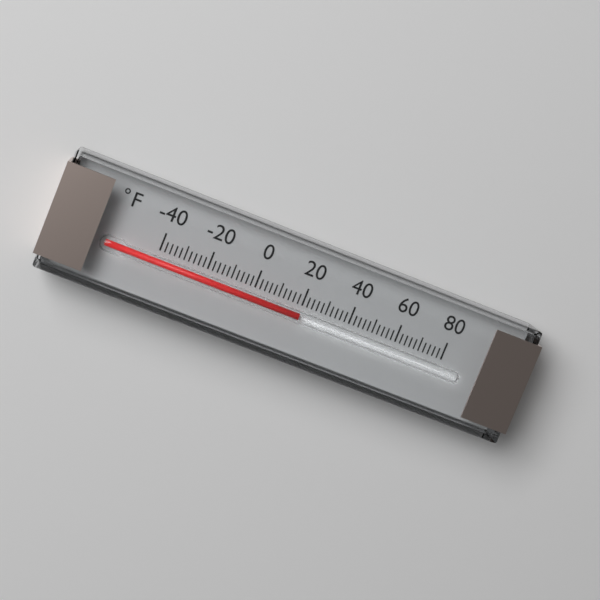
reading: 20 °F
